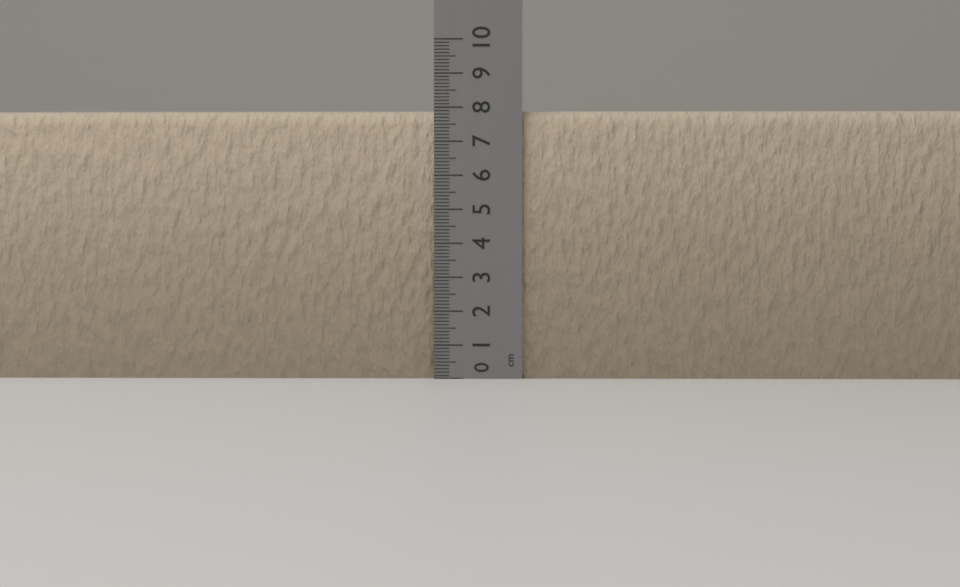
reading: 7.9 cm
